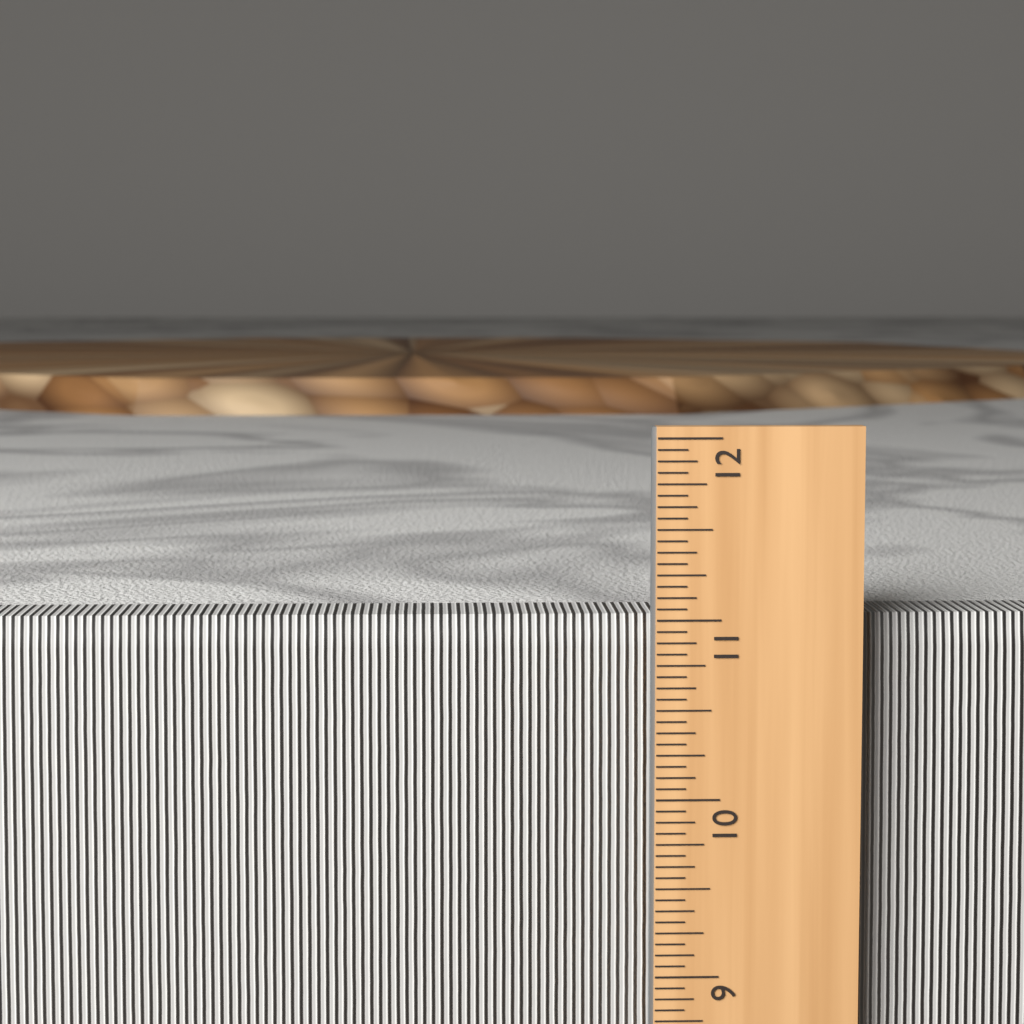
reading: 11.0000 in
